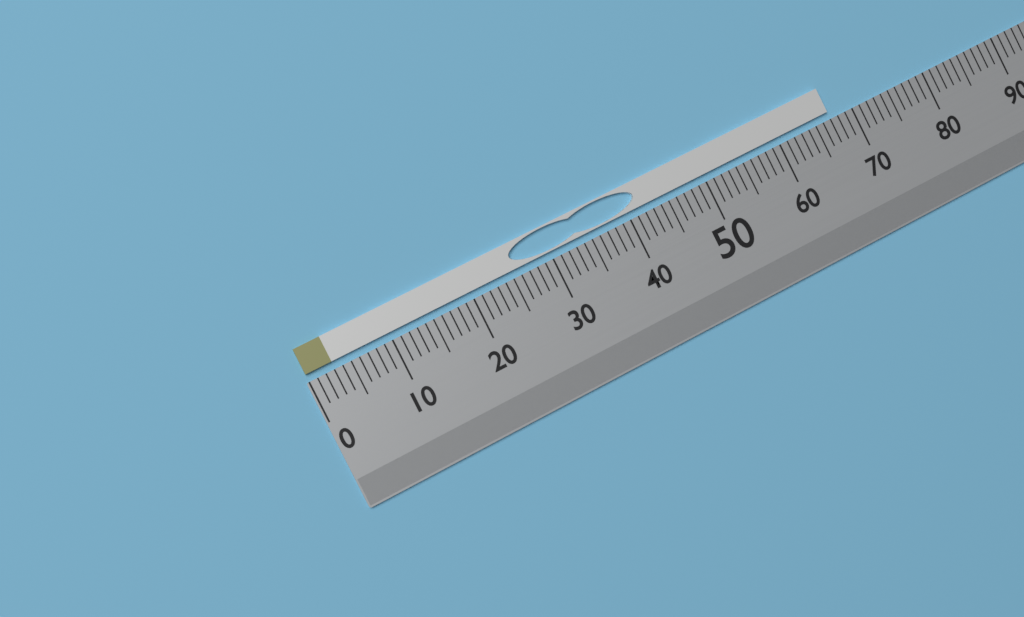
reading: 67 (no unit)
